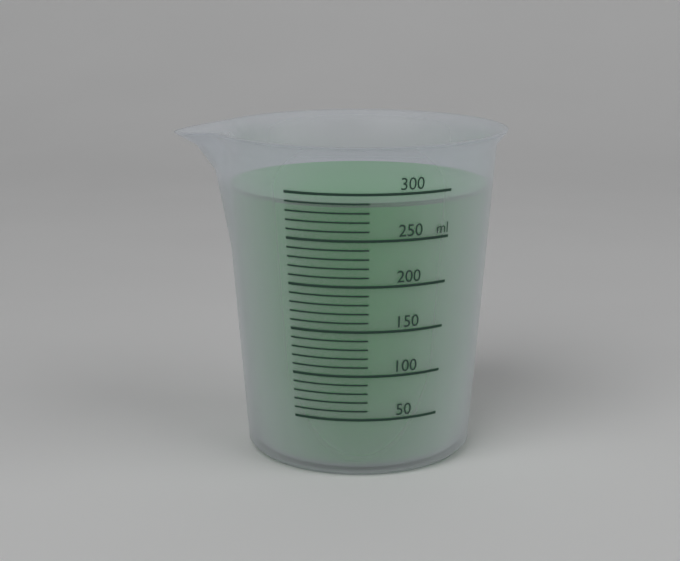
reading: 290 ml
